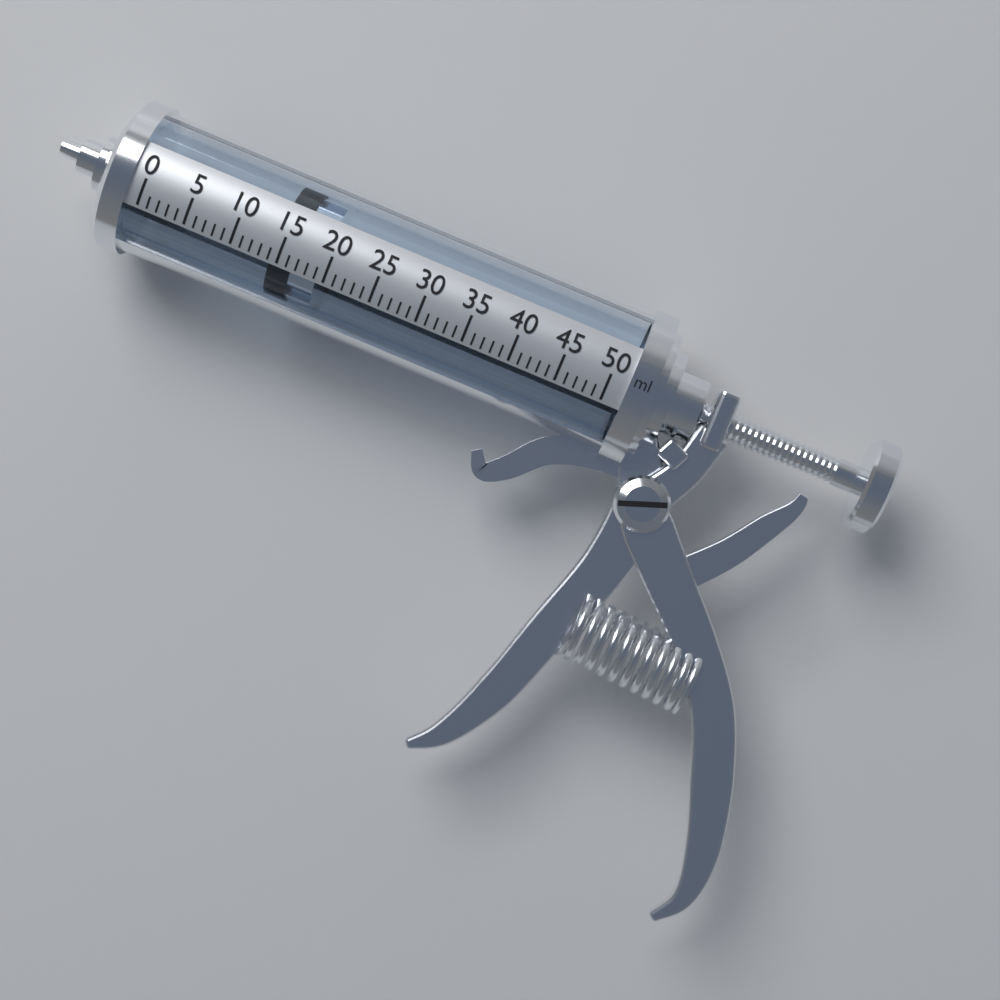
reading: 14 ml
